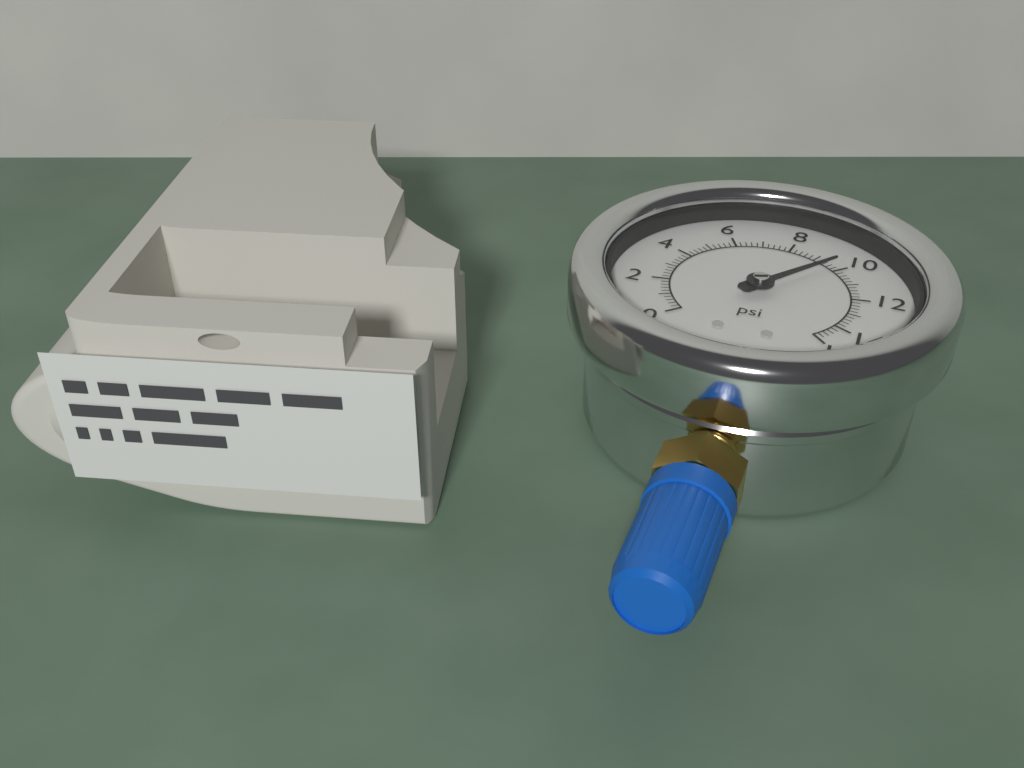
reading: 9.6 psi
